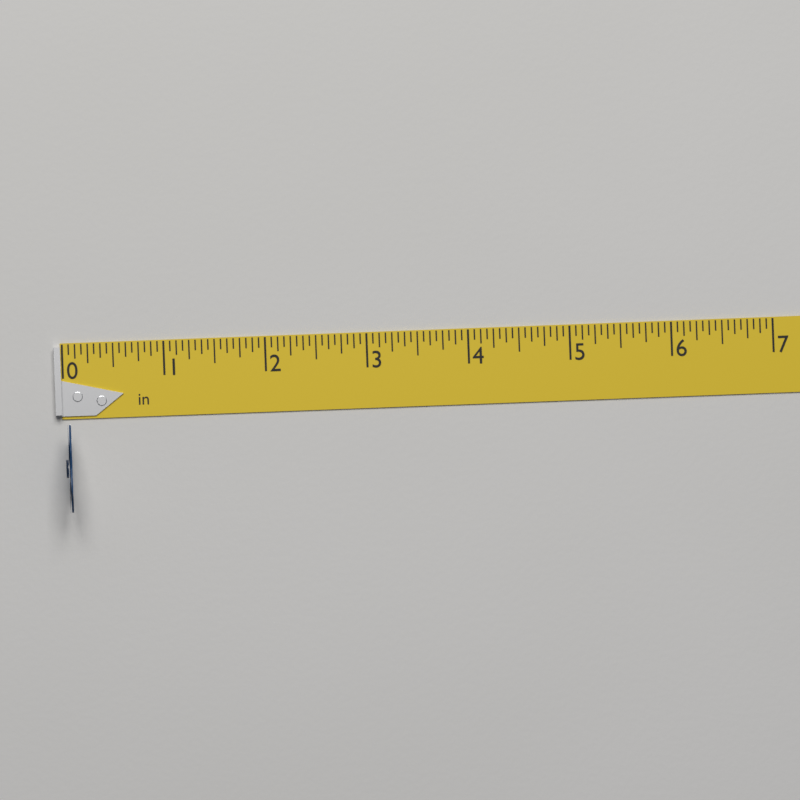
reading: 0.0625 in
